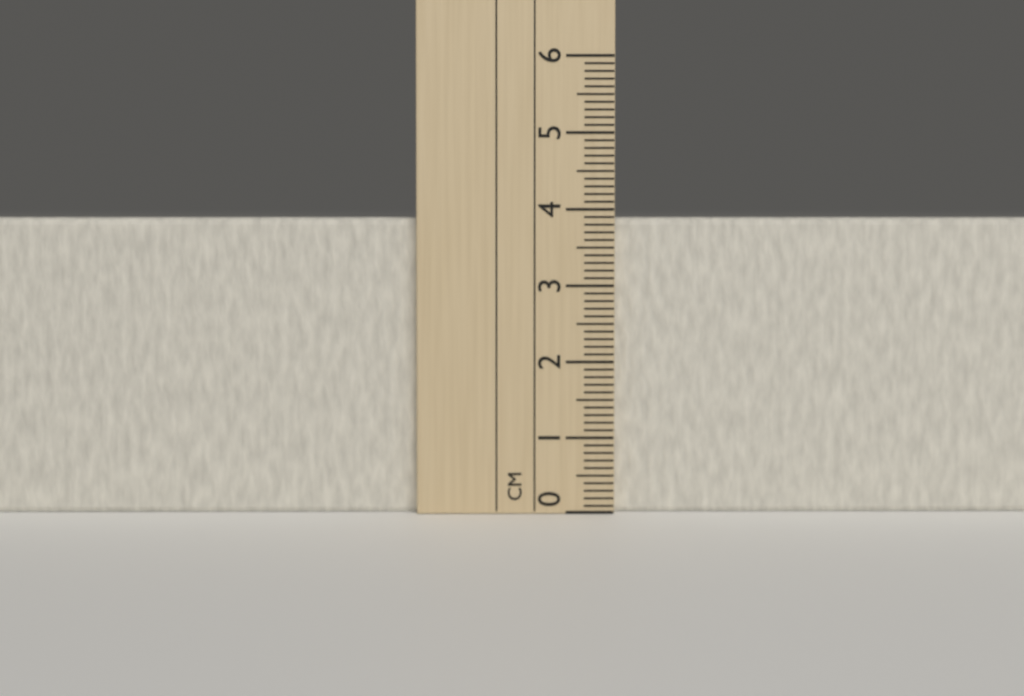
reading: 3.9 cm
